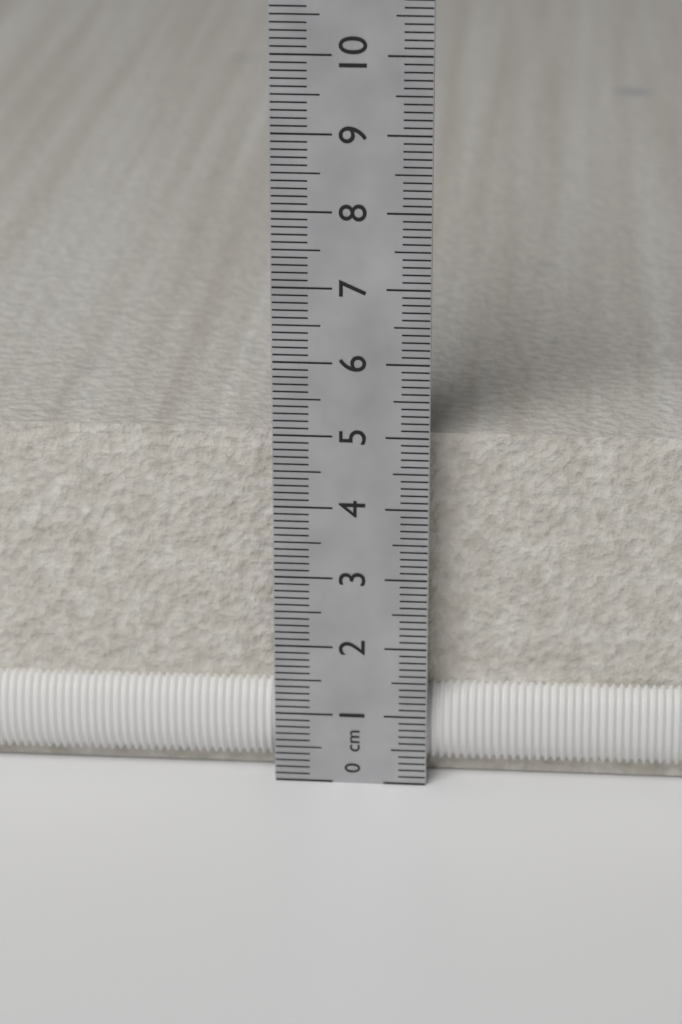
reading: 4.9 cm
